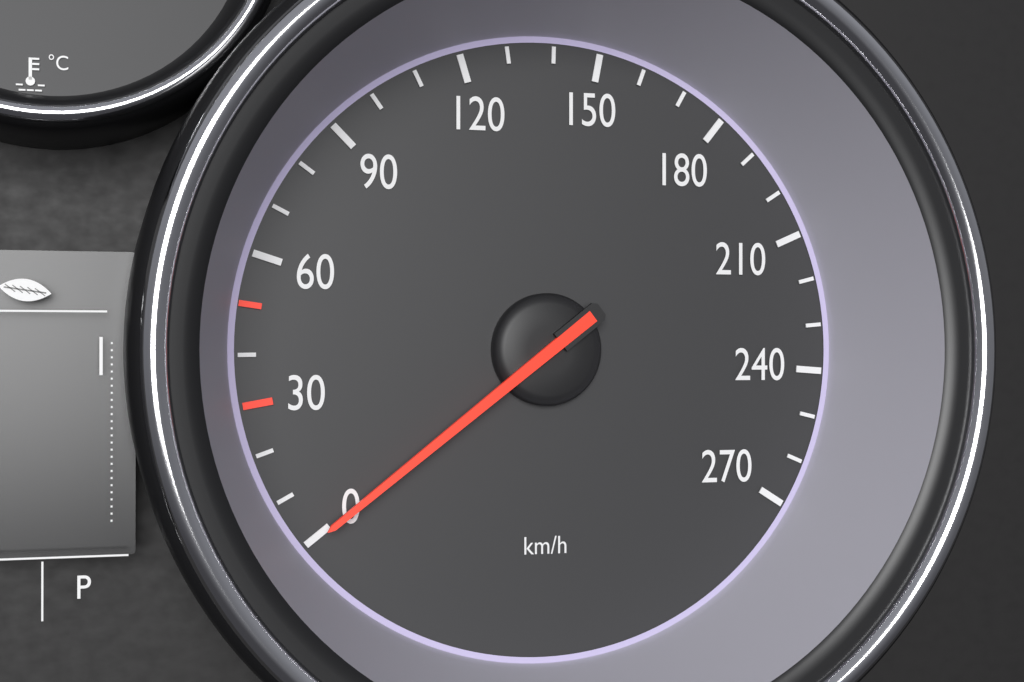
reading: 0 km/h
